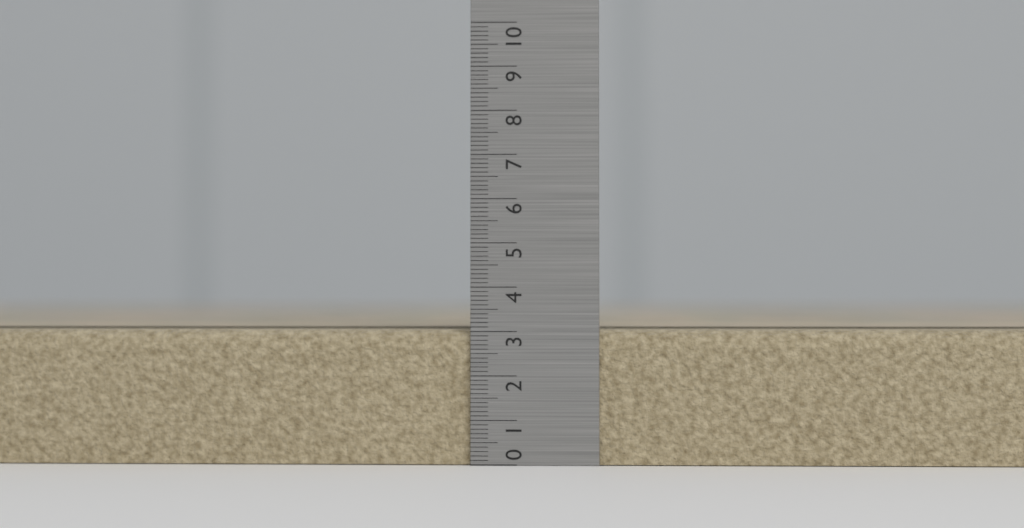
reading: 3.1 (no unit)
